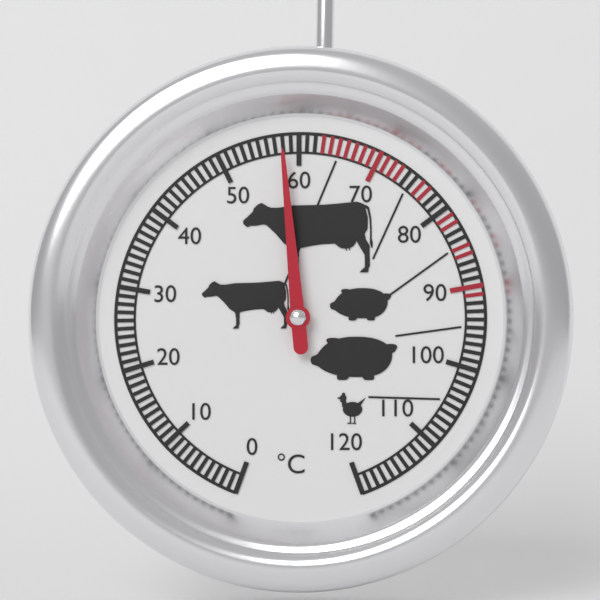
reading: 58 °C
